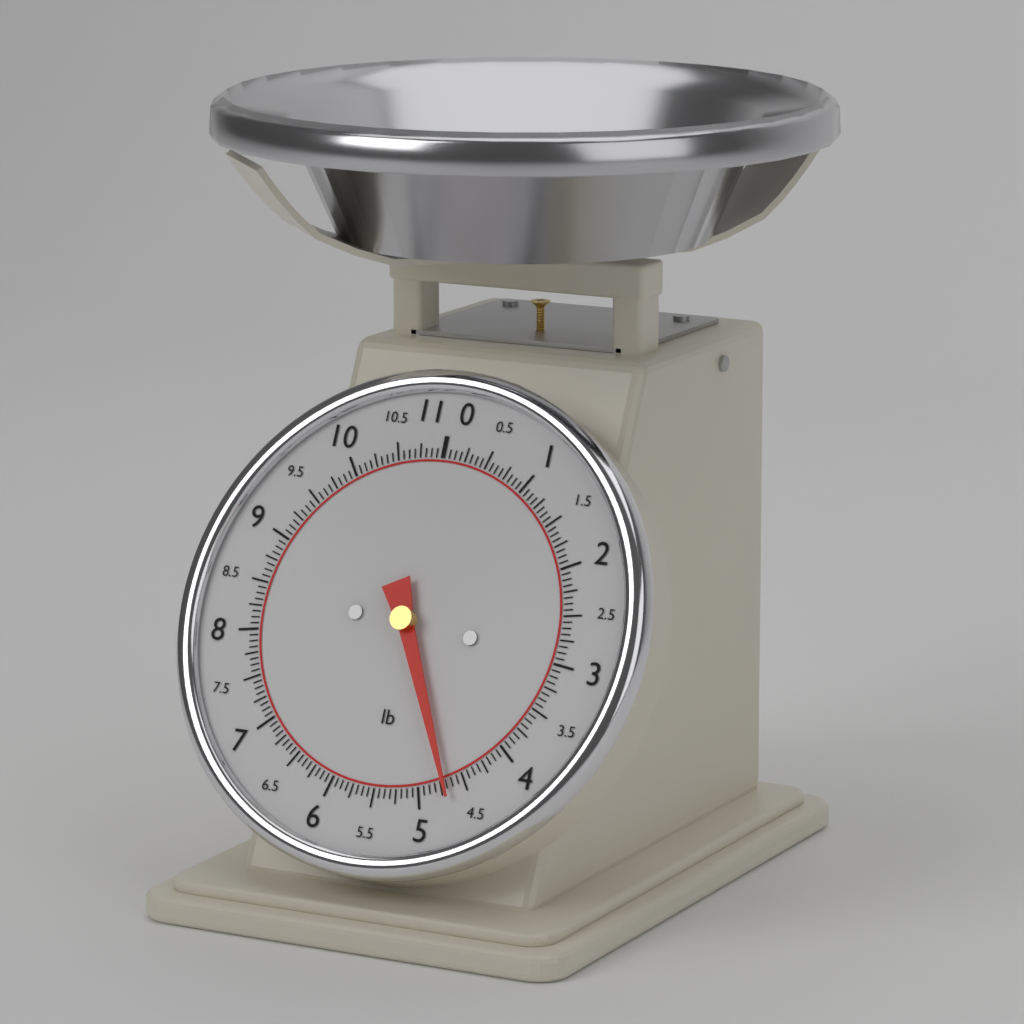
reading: 4.6875 lb
